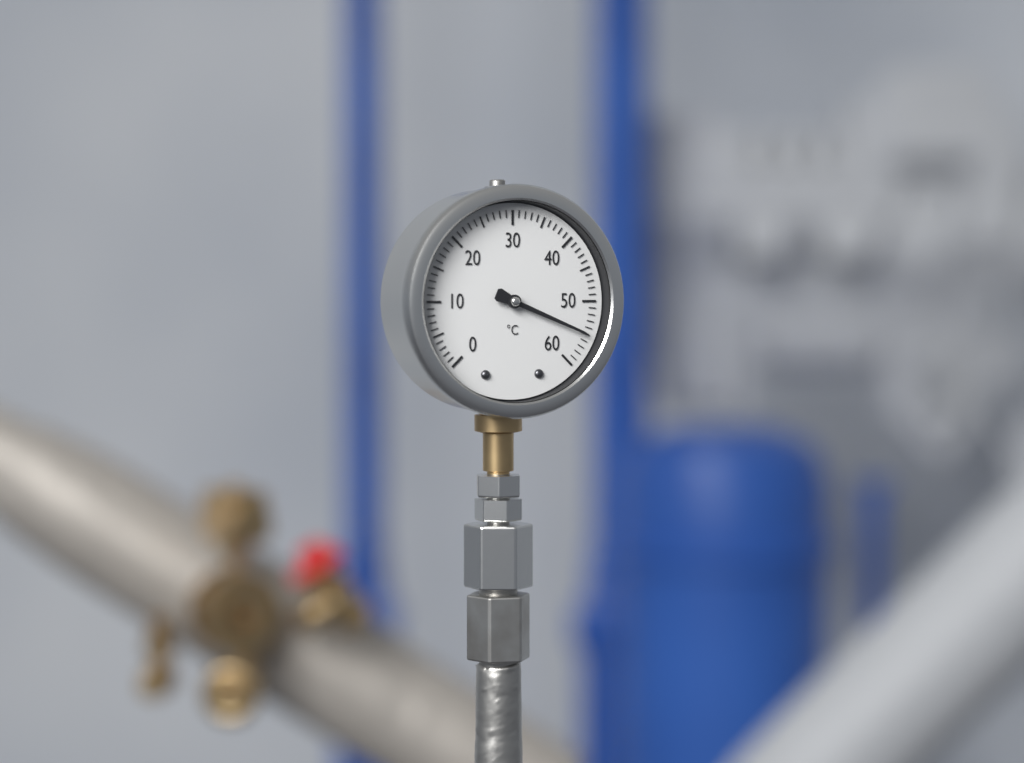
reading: 55 °C
